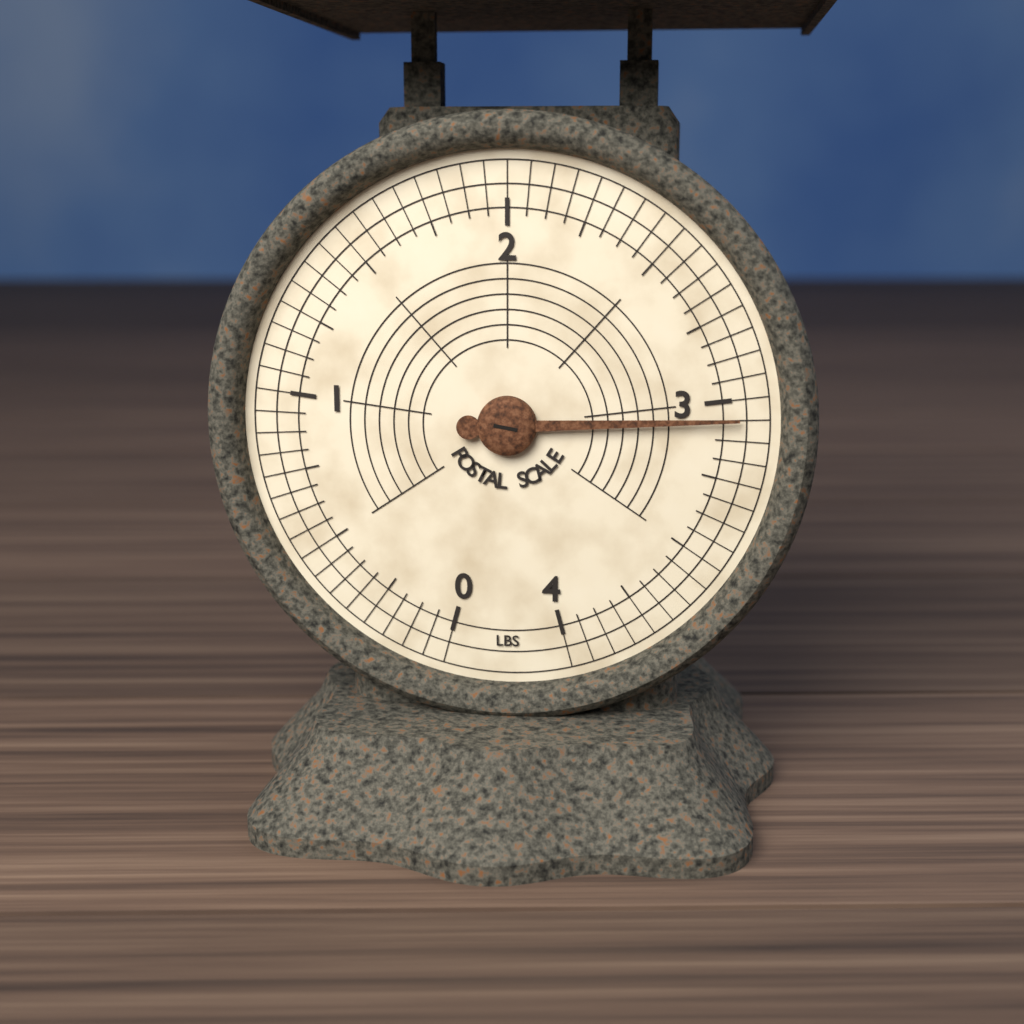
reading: 3.0625 lbs
